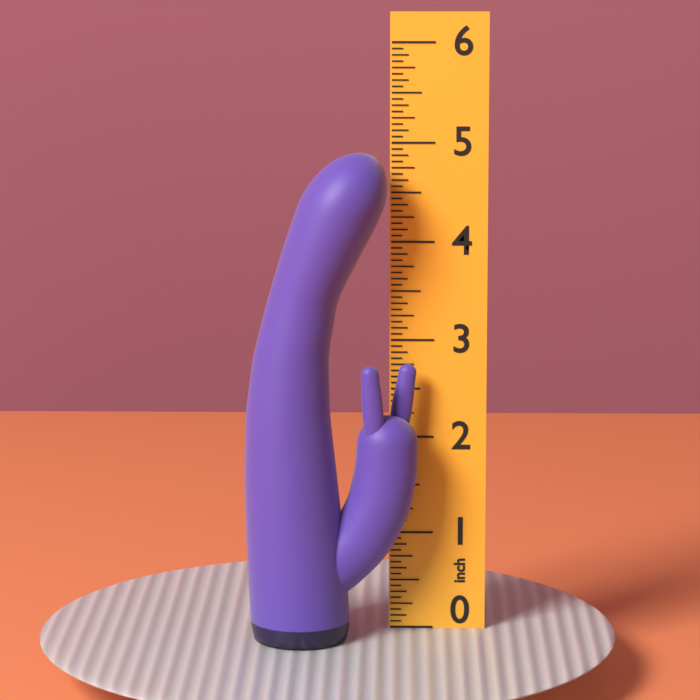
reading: 4.9375 inch
